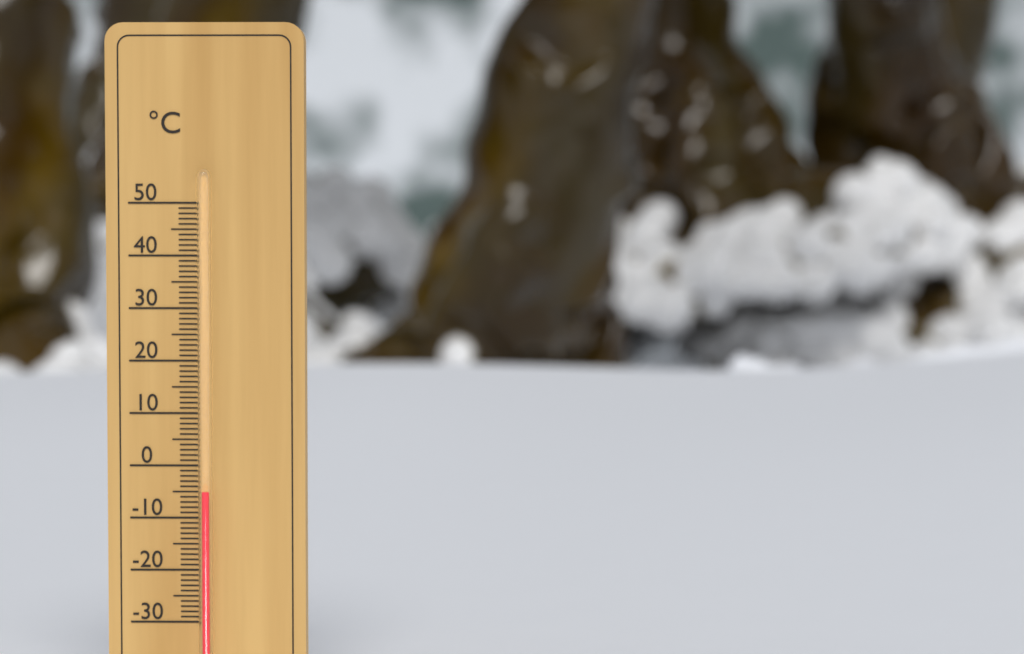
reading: -5 °C
